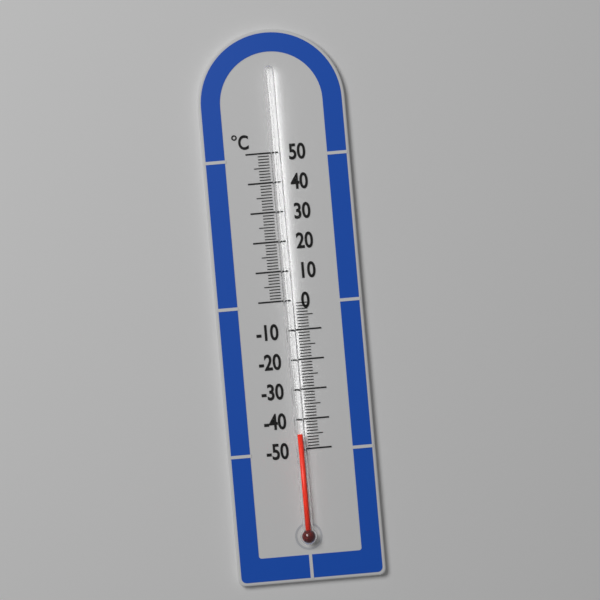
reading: -45 °C
